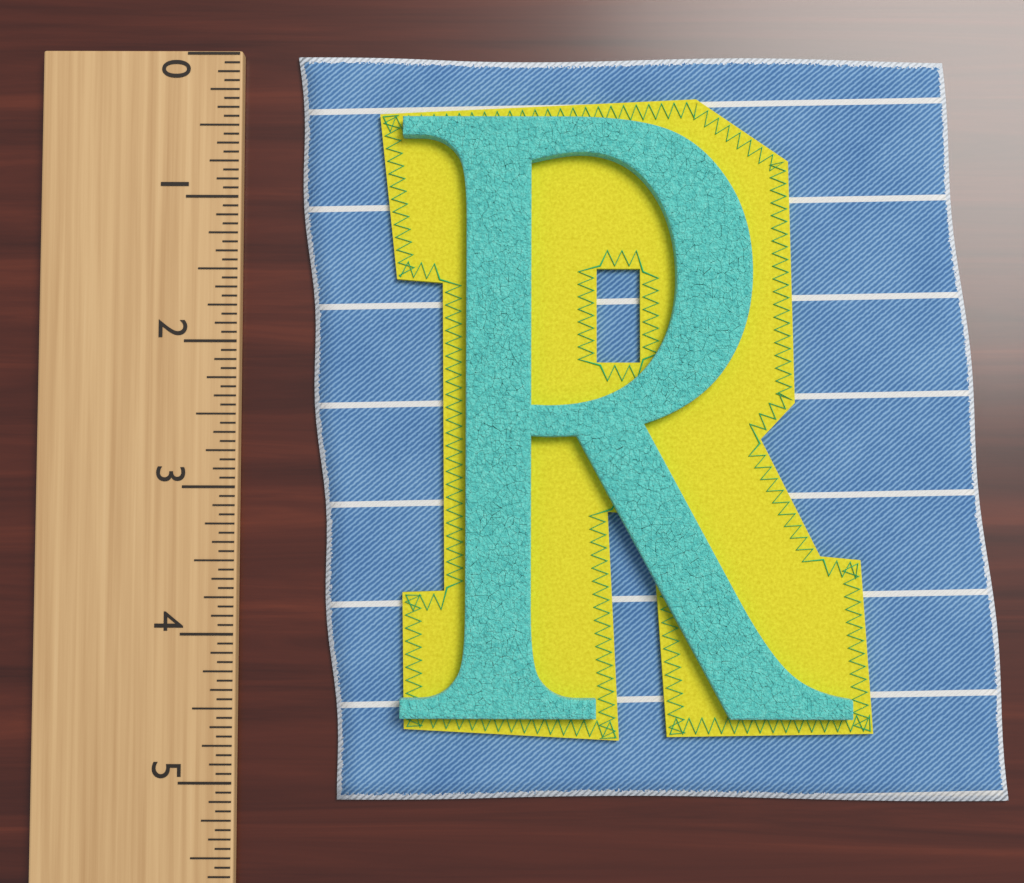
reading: 5.1250 (no unit)
